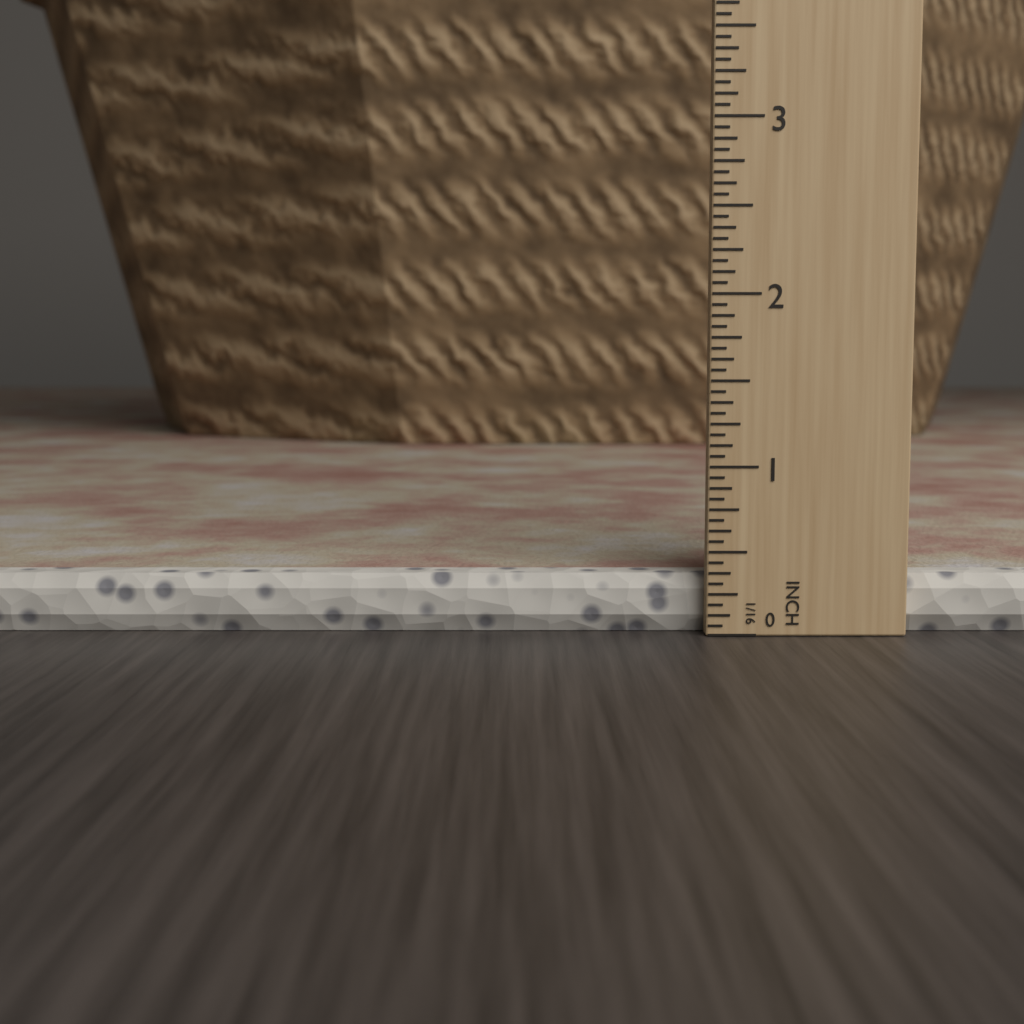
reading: 0.3500 in
